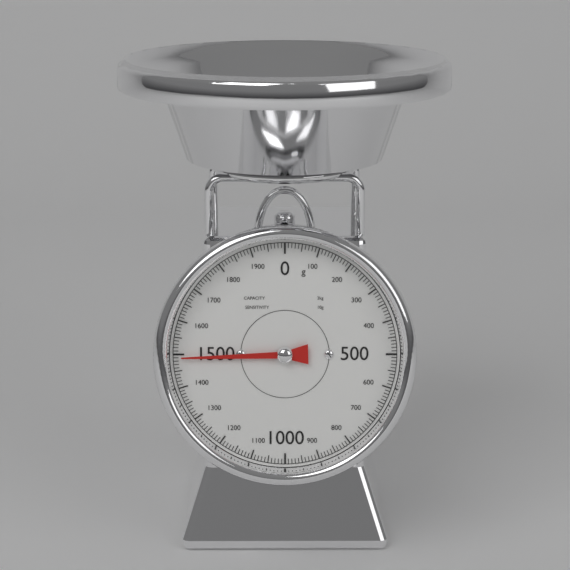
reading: 1490 g
